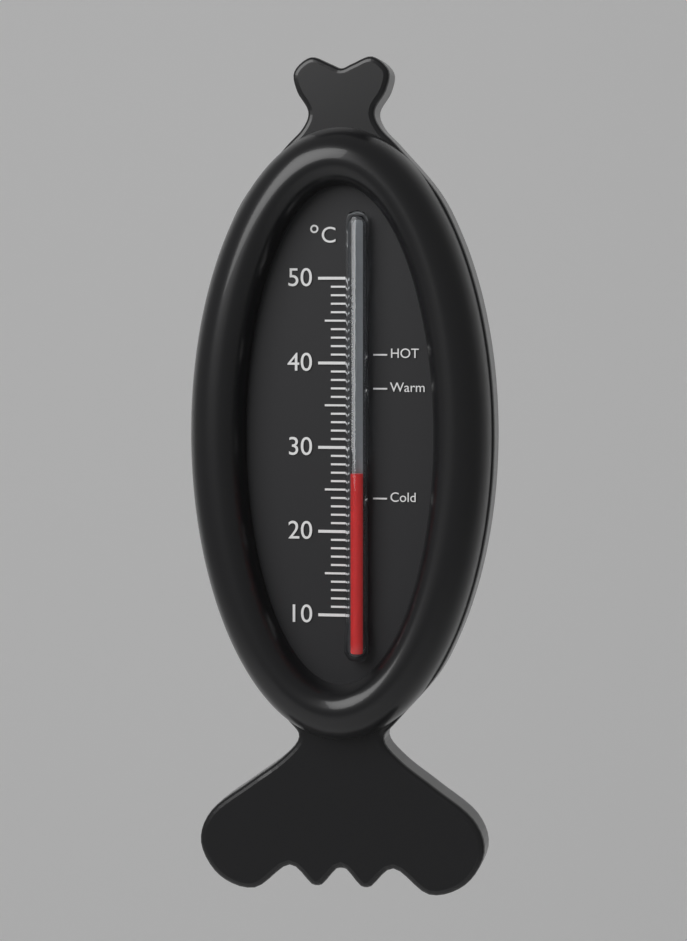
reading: 27 °C
